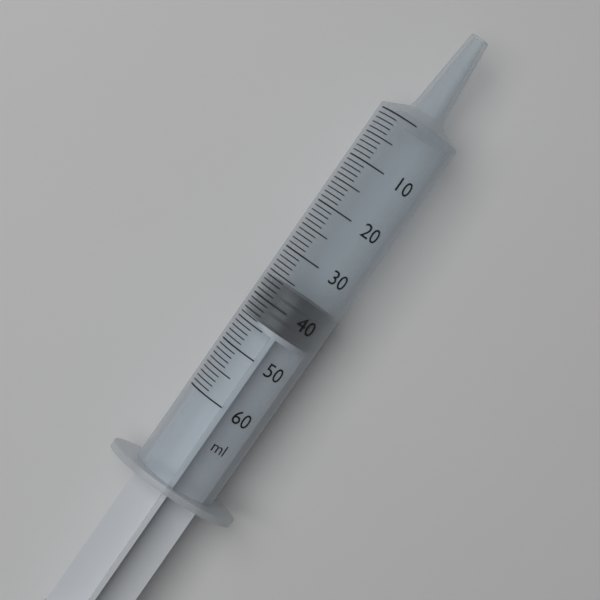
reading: 36 ml
